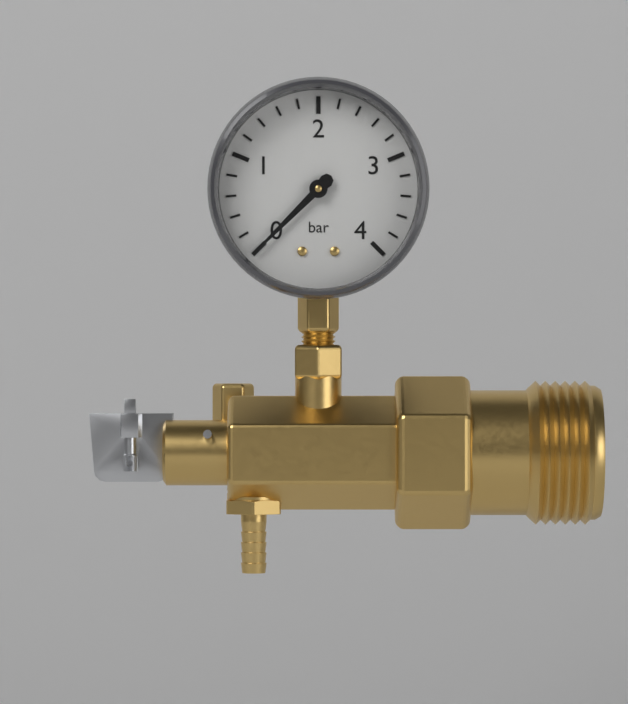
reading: 0.0 bar
